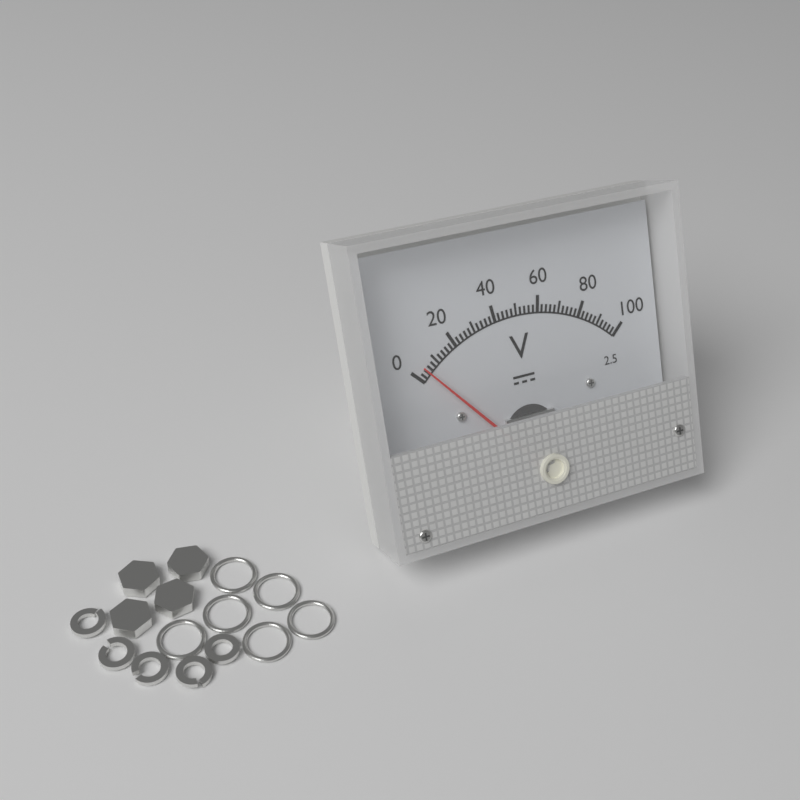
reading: 4 V
